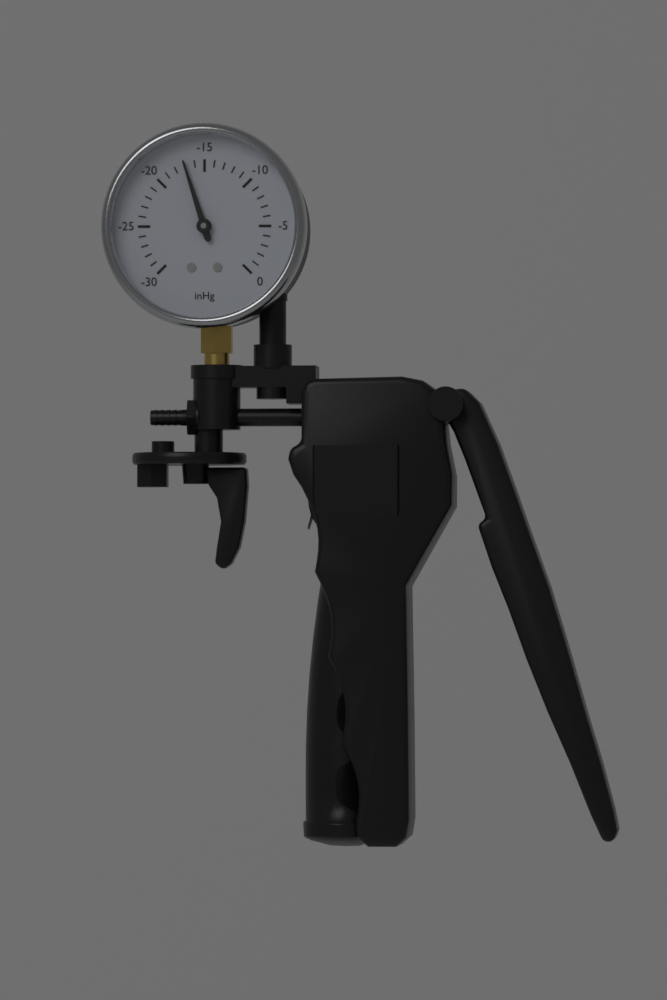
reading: -17 inHg
